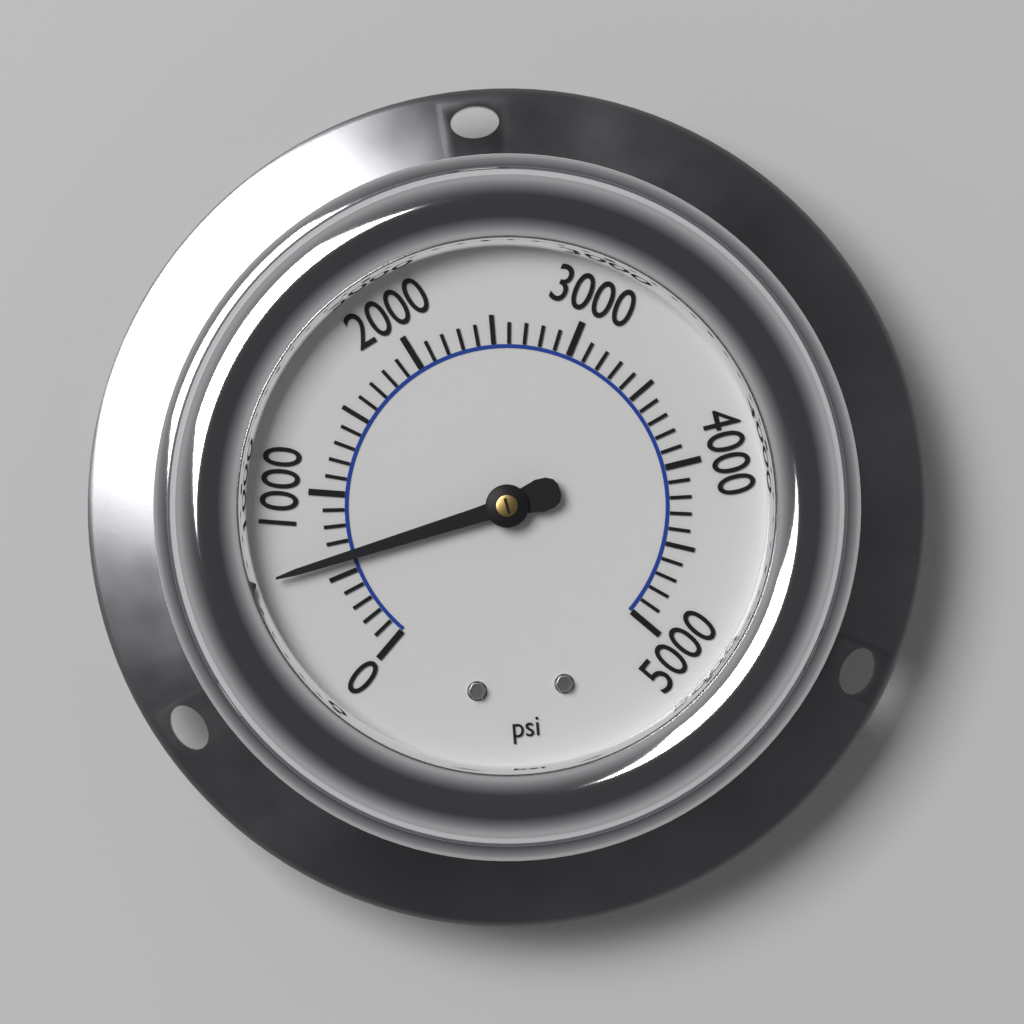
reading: 600 psi
